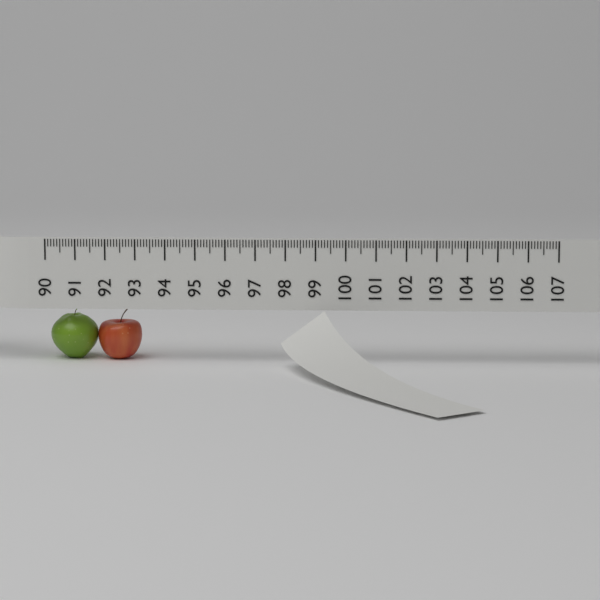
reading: 93.1 (no unit)
